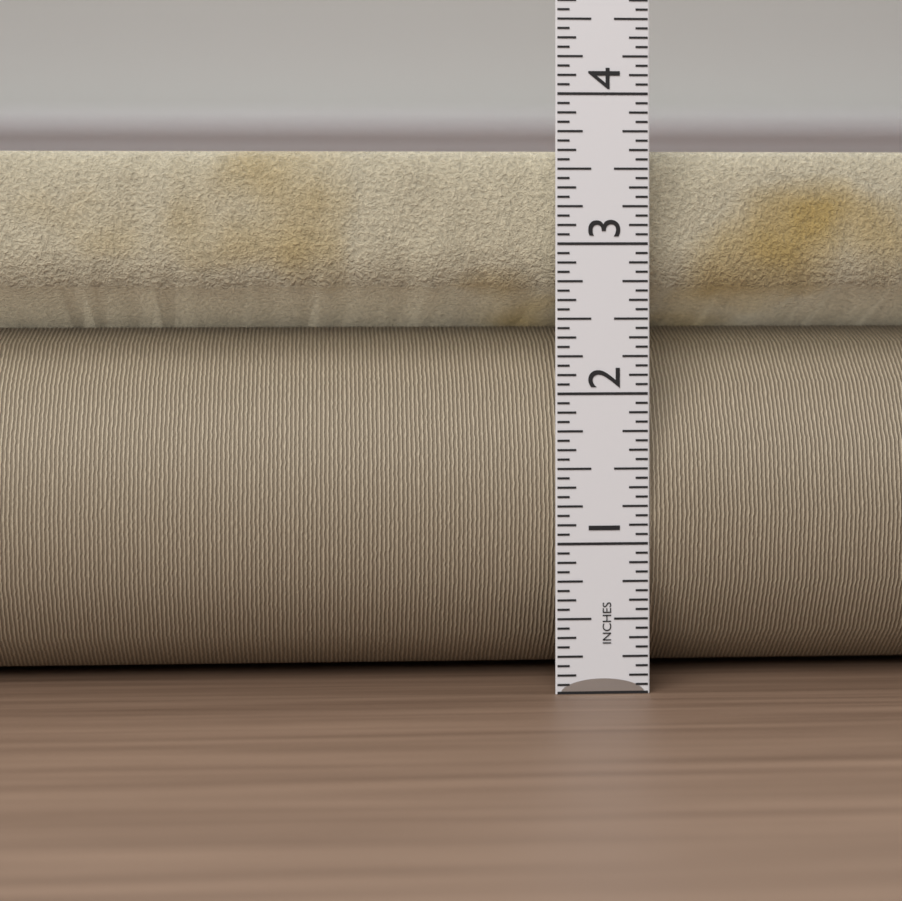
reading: 3.6250 in
